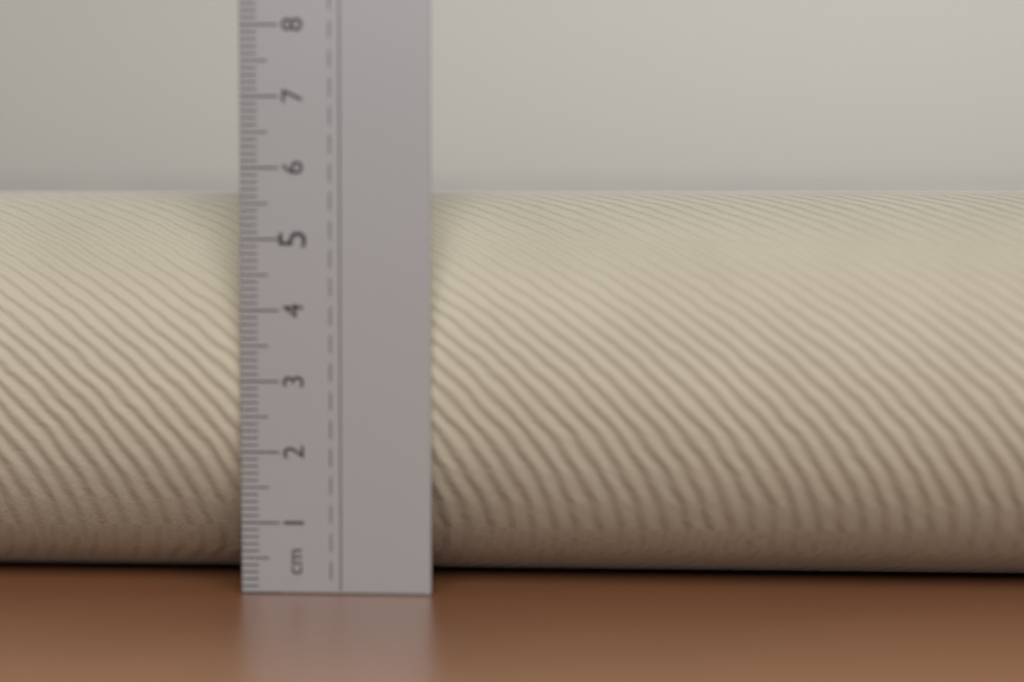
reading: 5.7 cm
